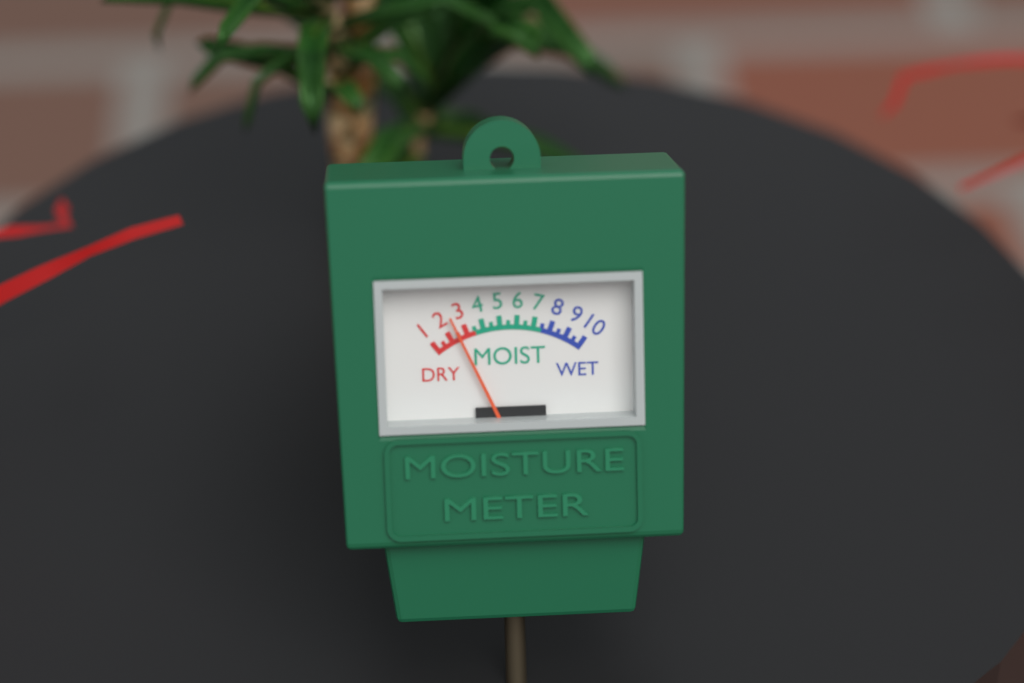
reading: 2.5 (no unit)
